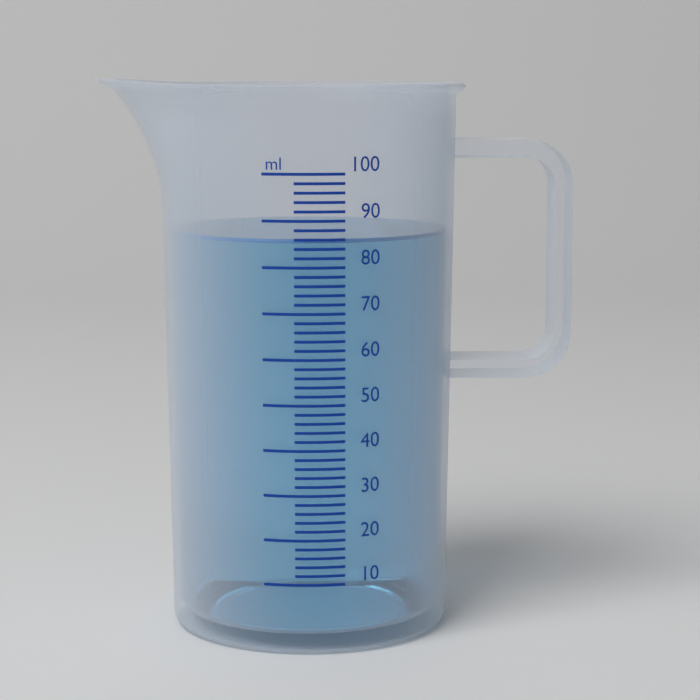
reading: 86 ml
